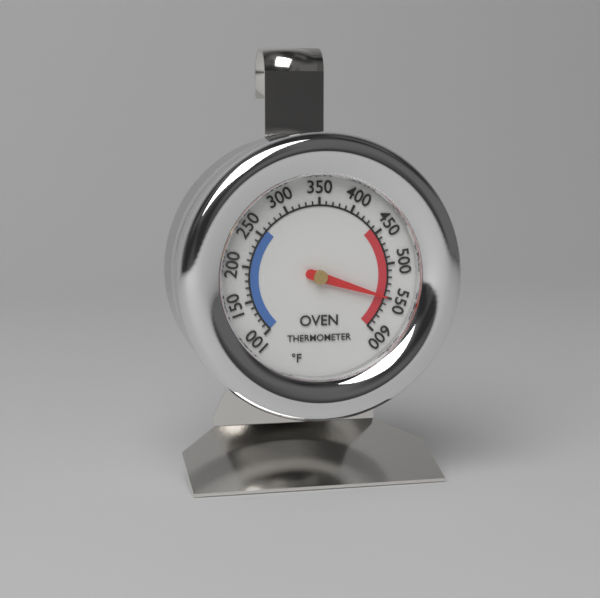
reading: 550 °F
